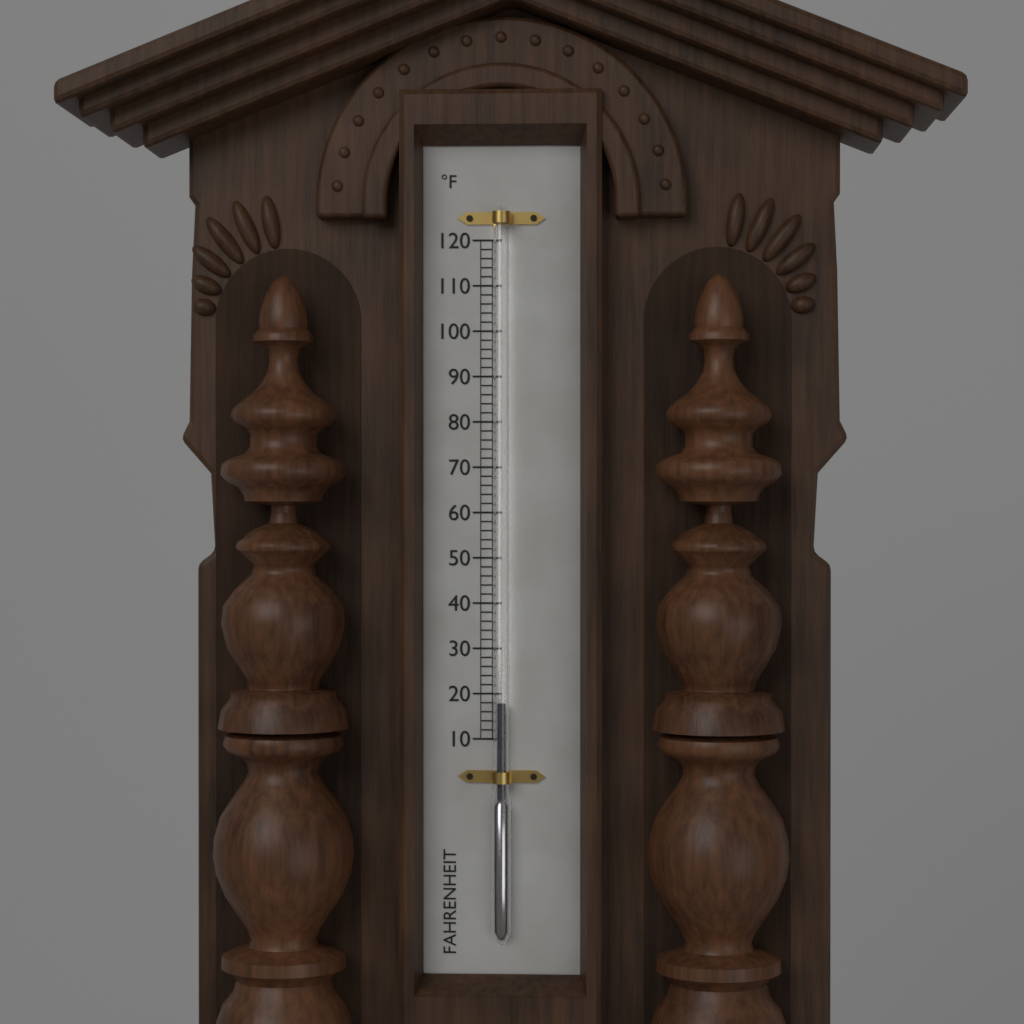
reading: 18 °F
